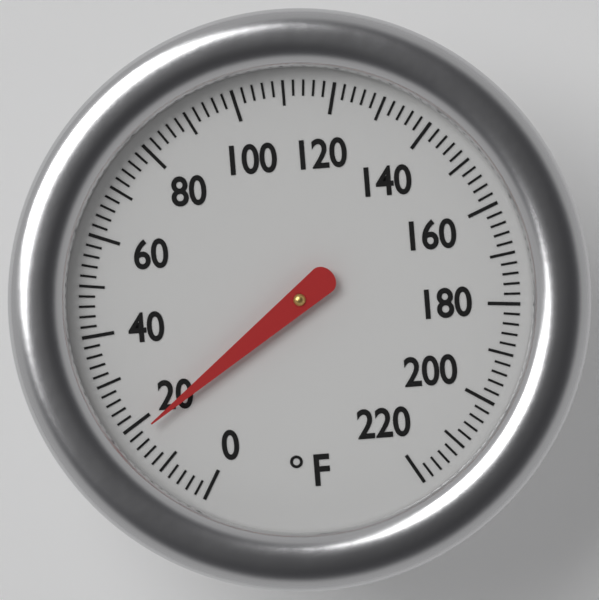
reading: 18 °F
